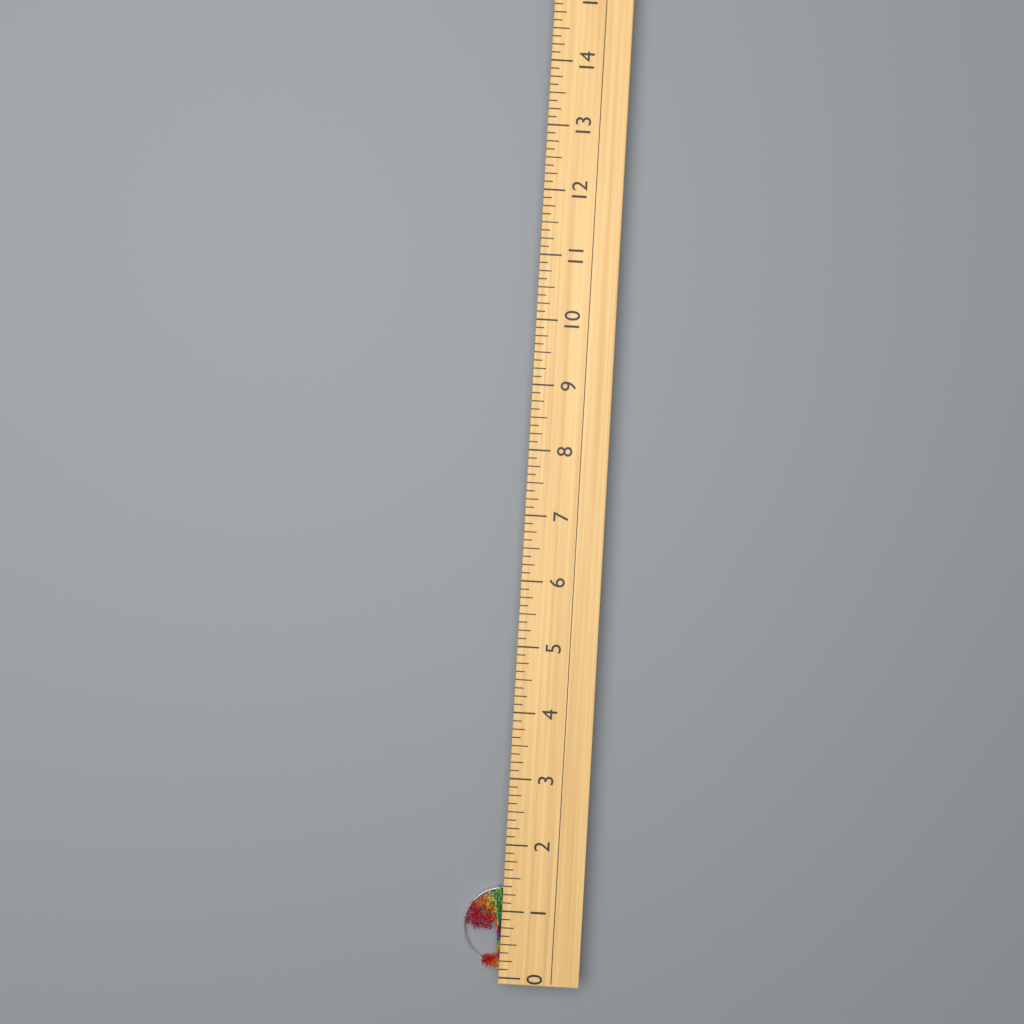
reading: 1.250 (no unit)
